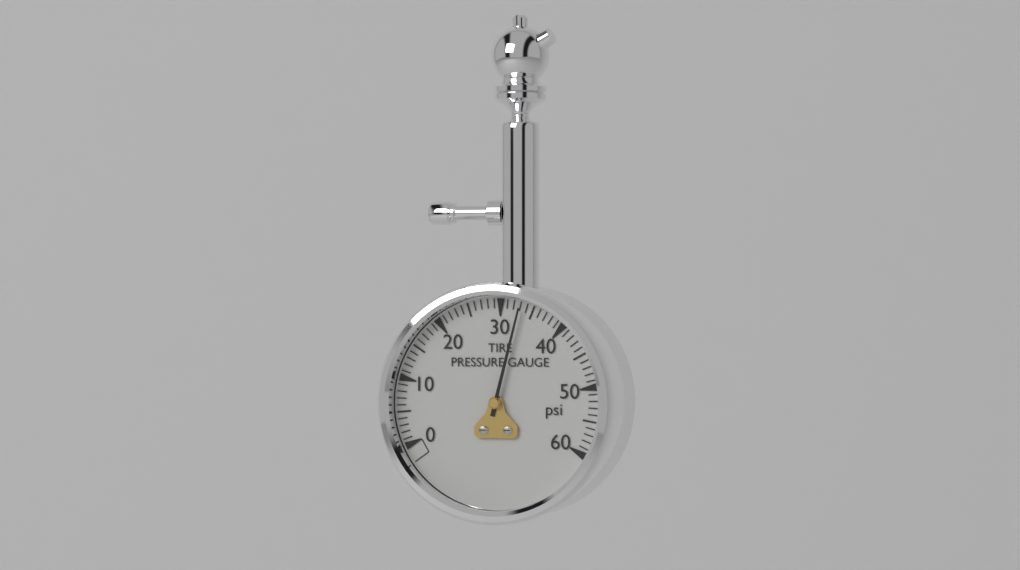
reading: 33 psi
